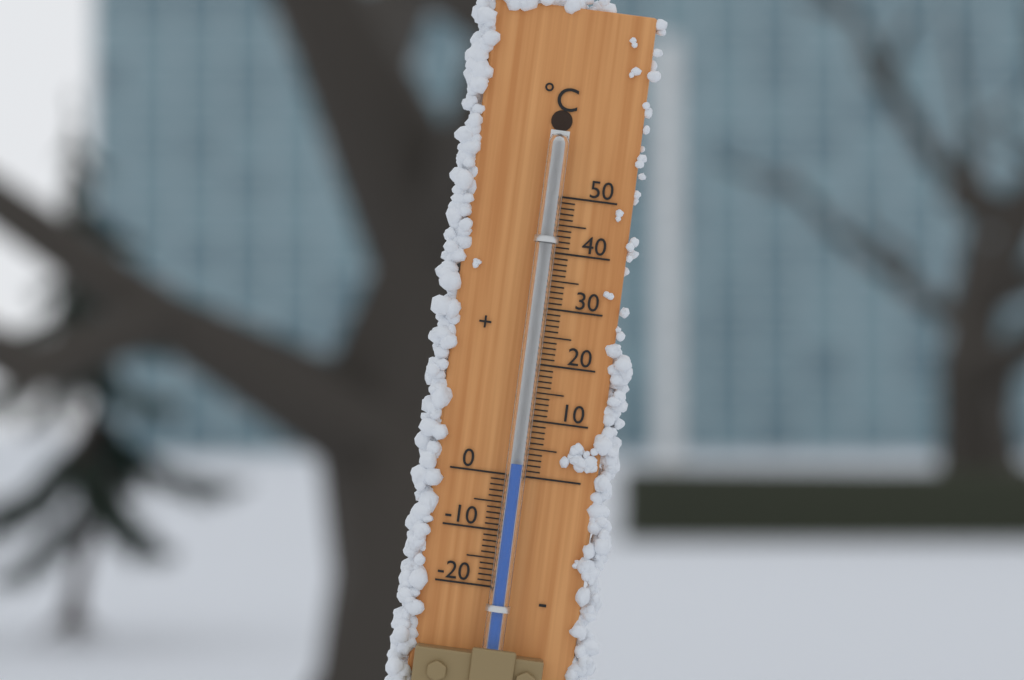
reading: 2 °C
